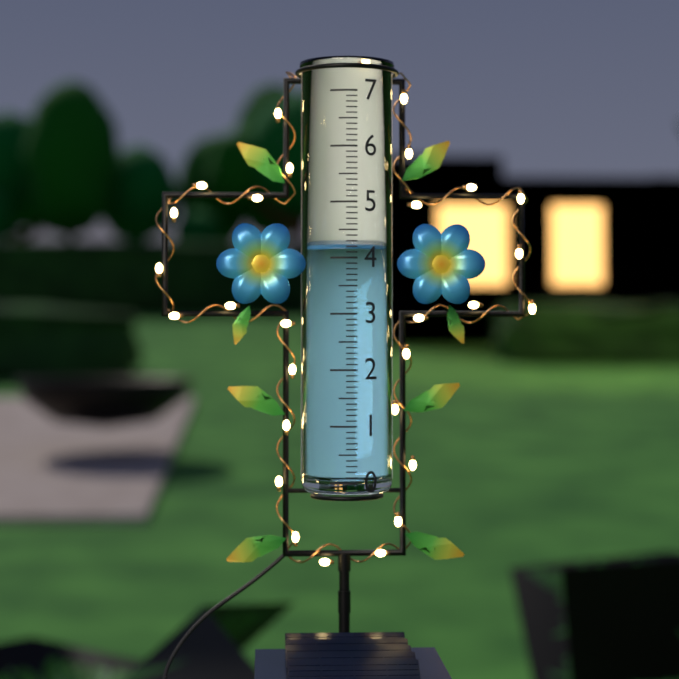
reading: 4.2 (no unit)
